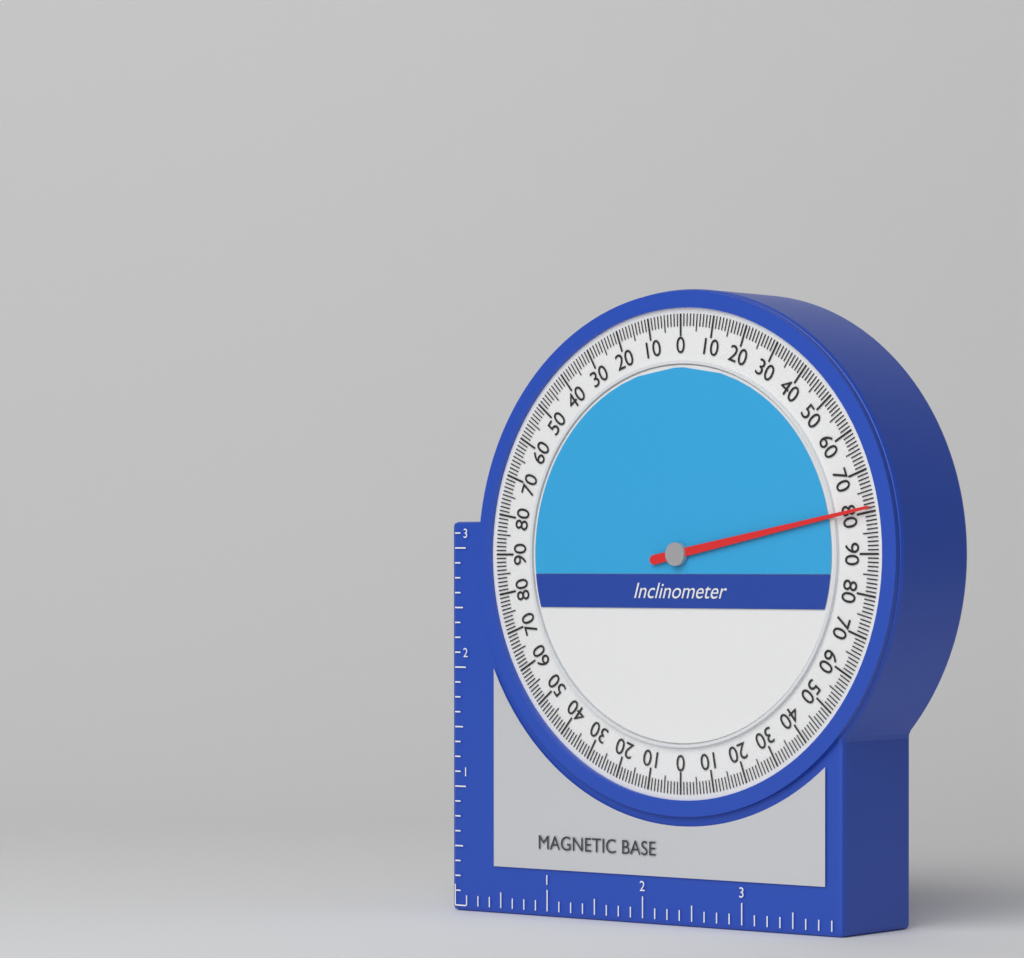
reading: 79 (no unit)
